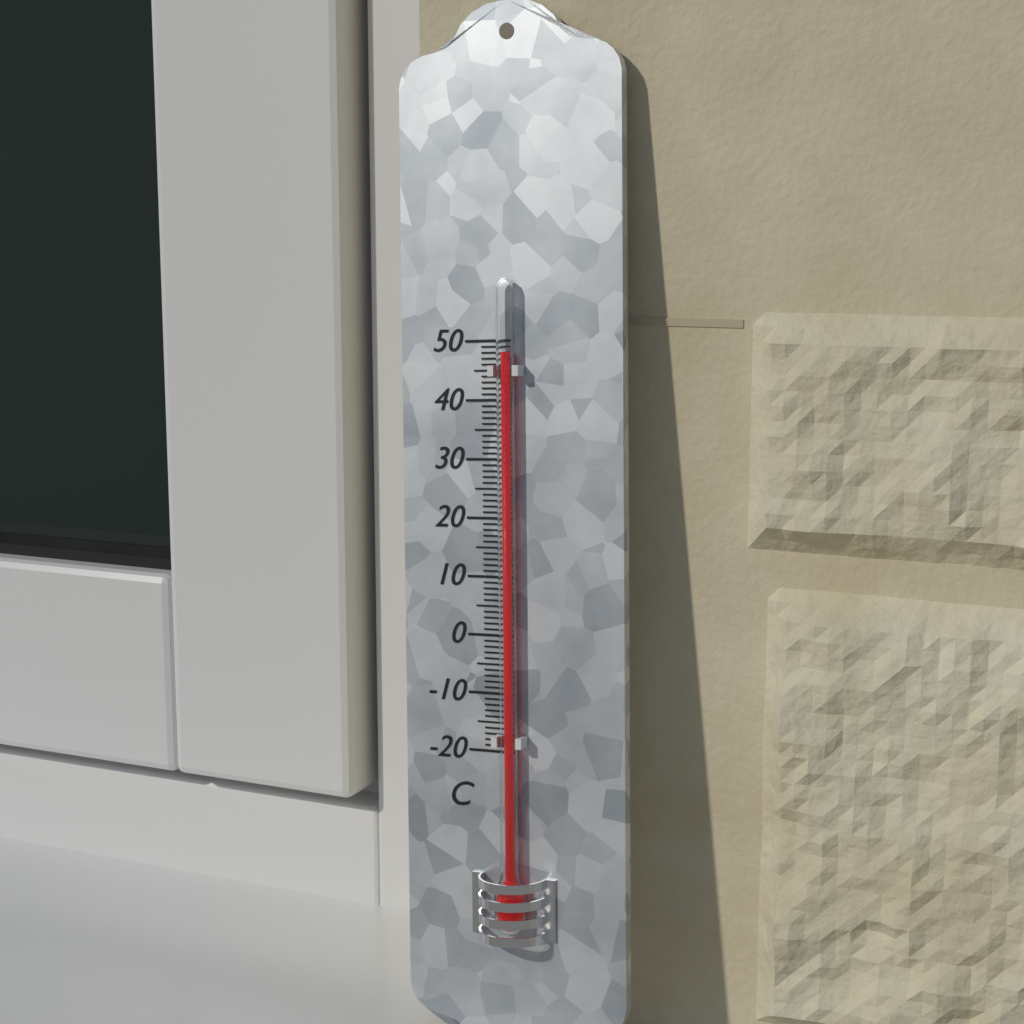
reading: 48 °C
